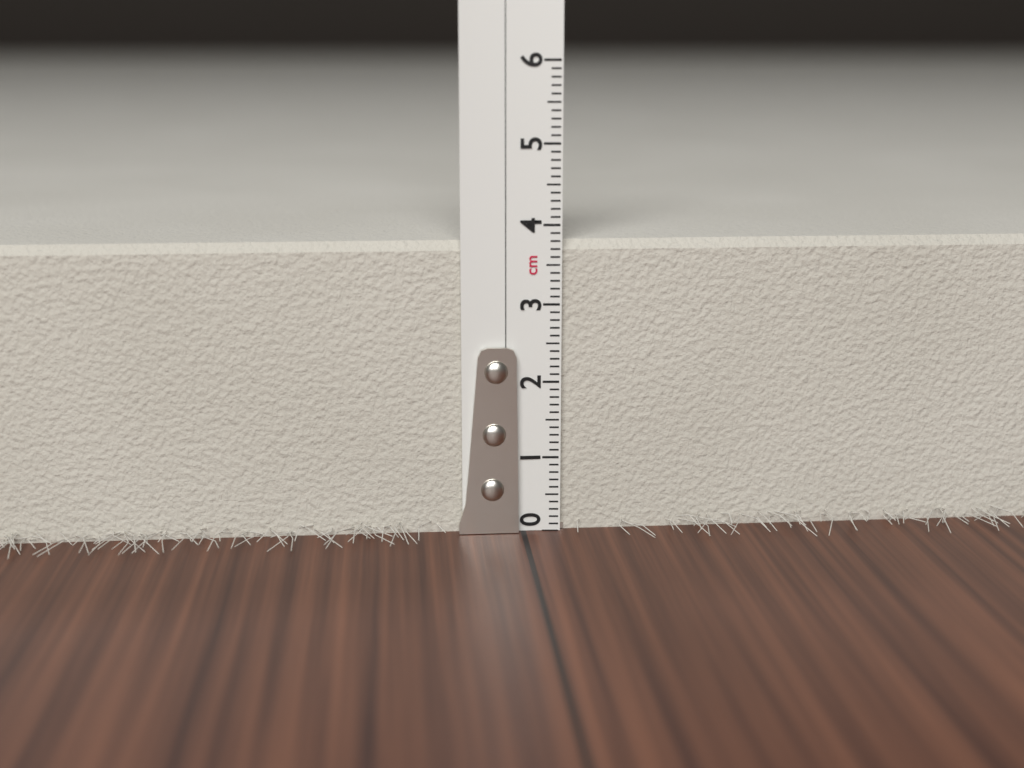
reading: 3.8 cm
